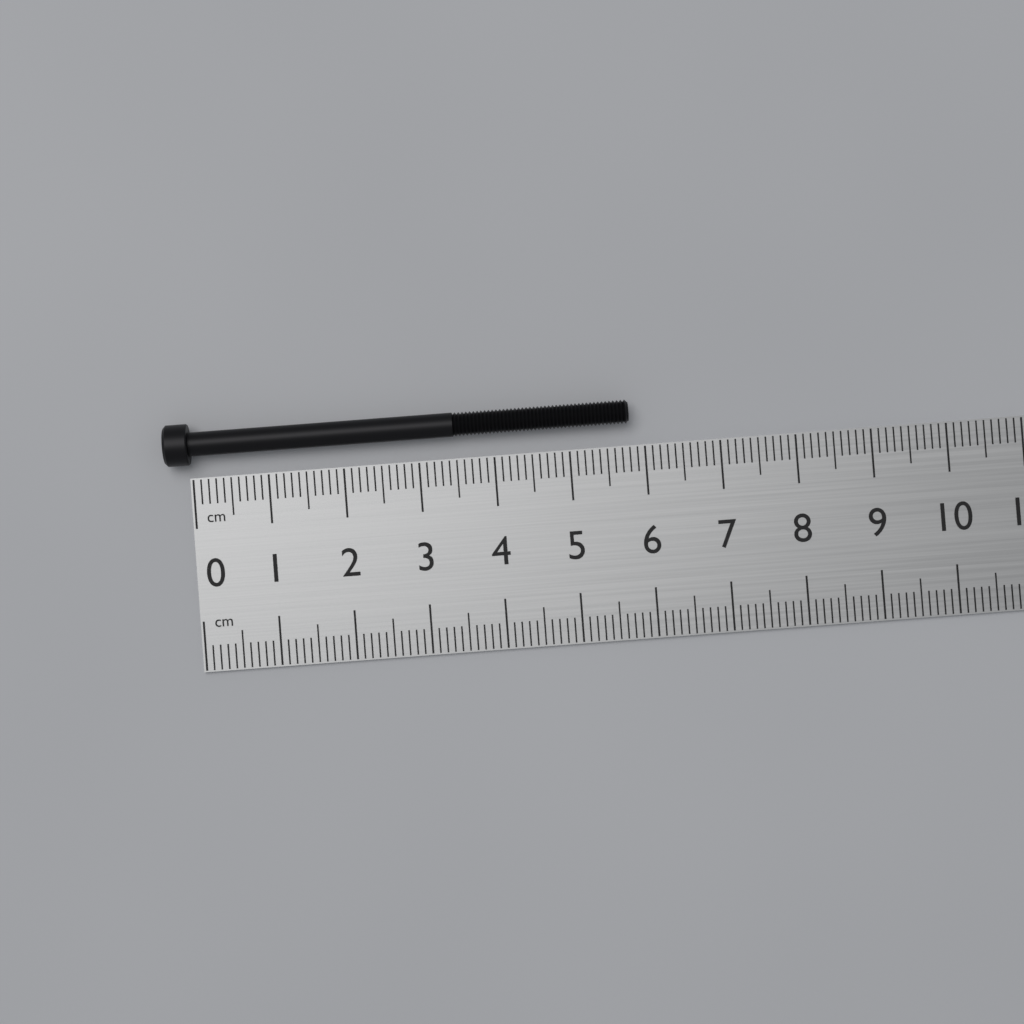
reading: 5.8 cm
